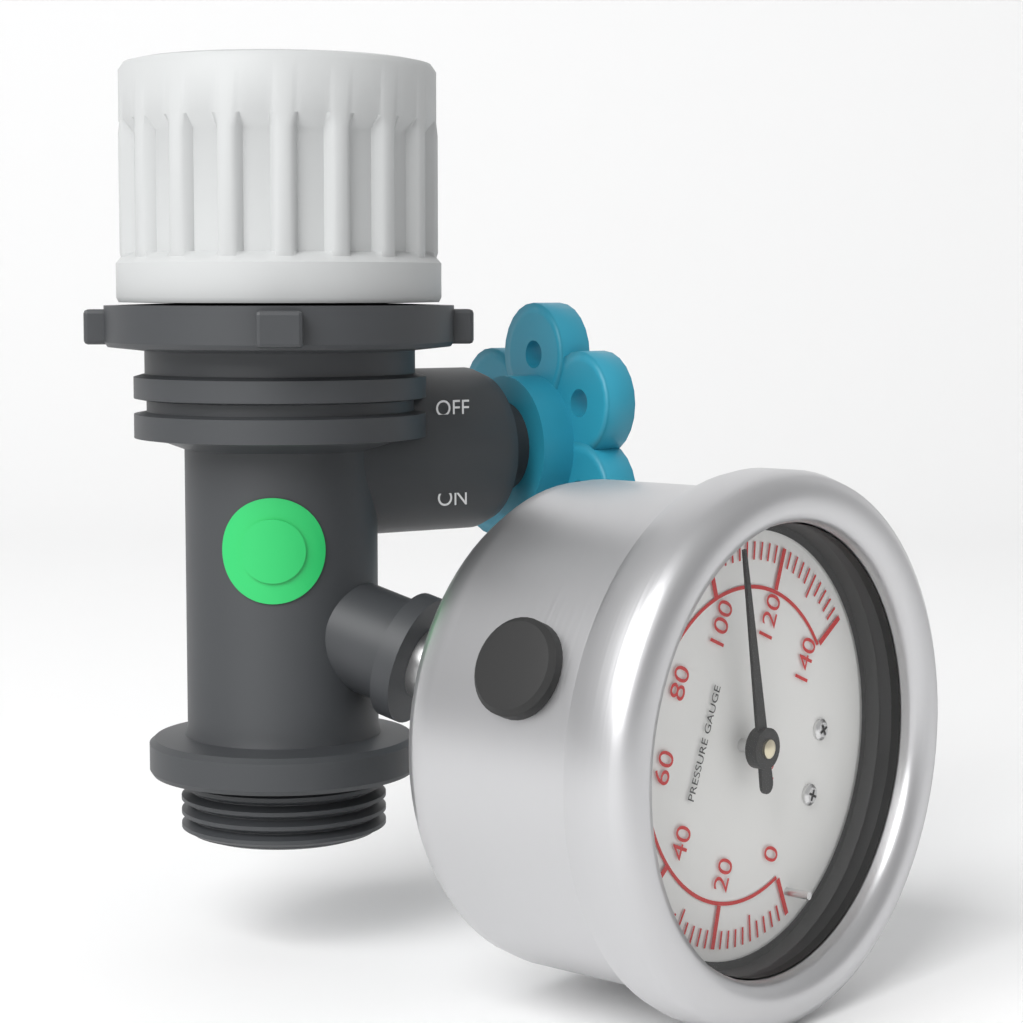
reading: 104 psi
